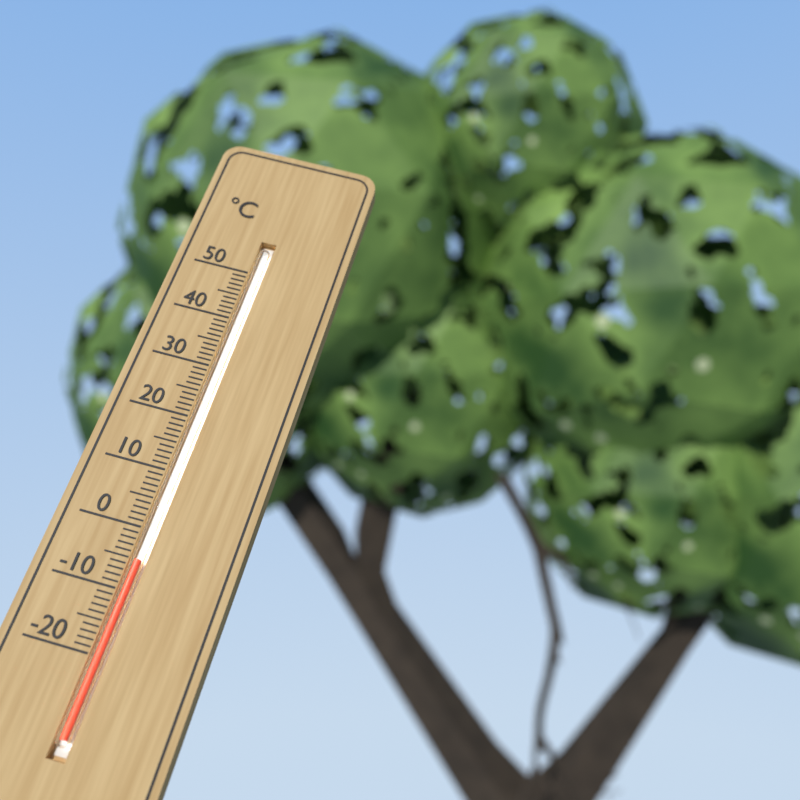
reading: -5 °C
